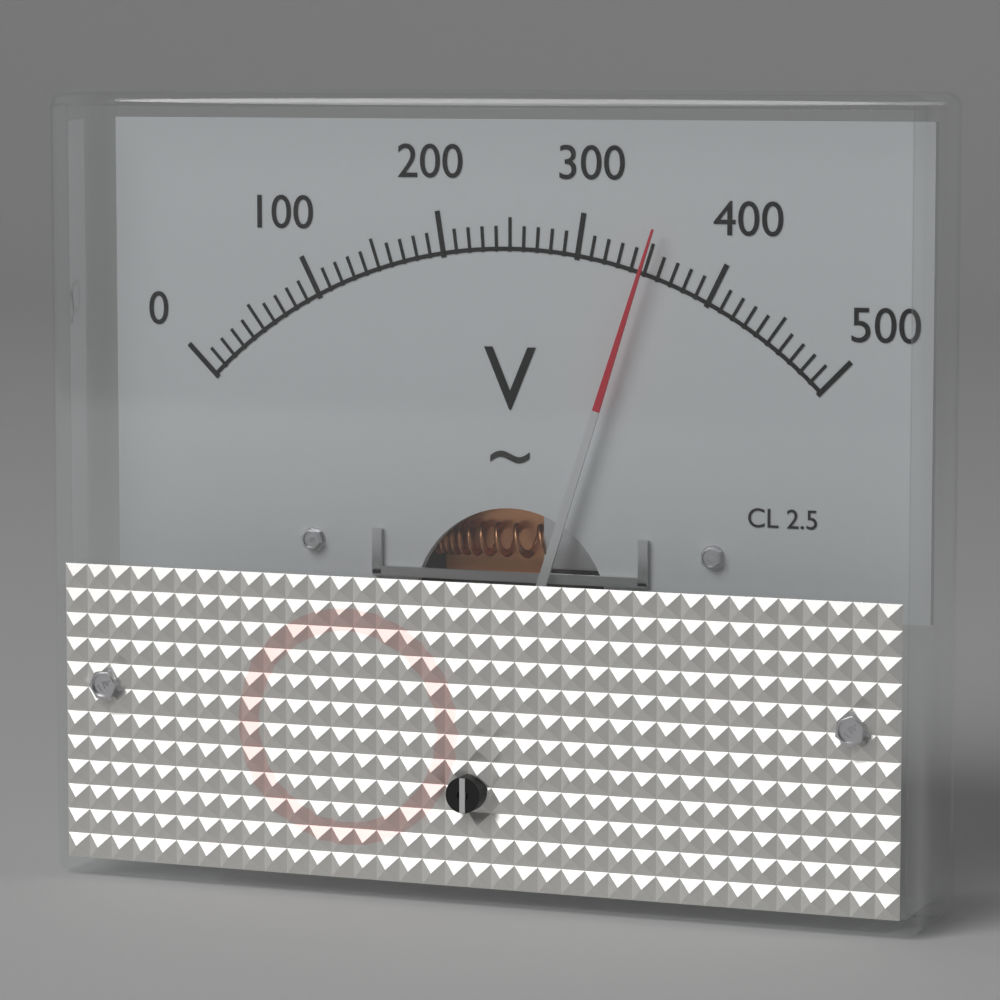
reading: 350 V
